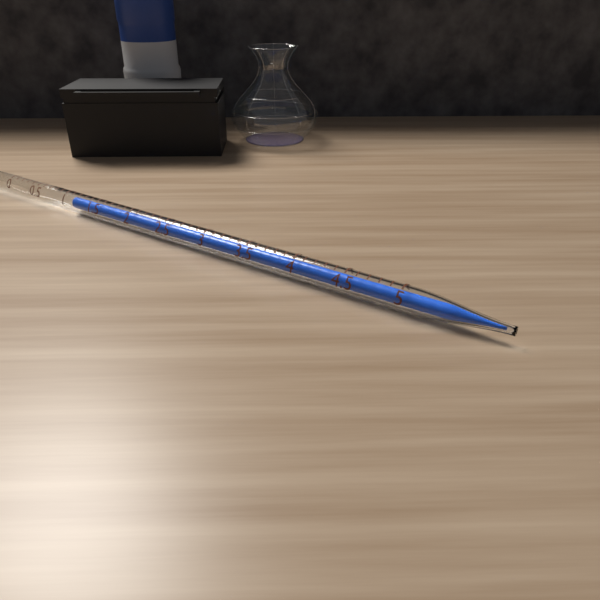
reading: 1.1 ml
